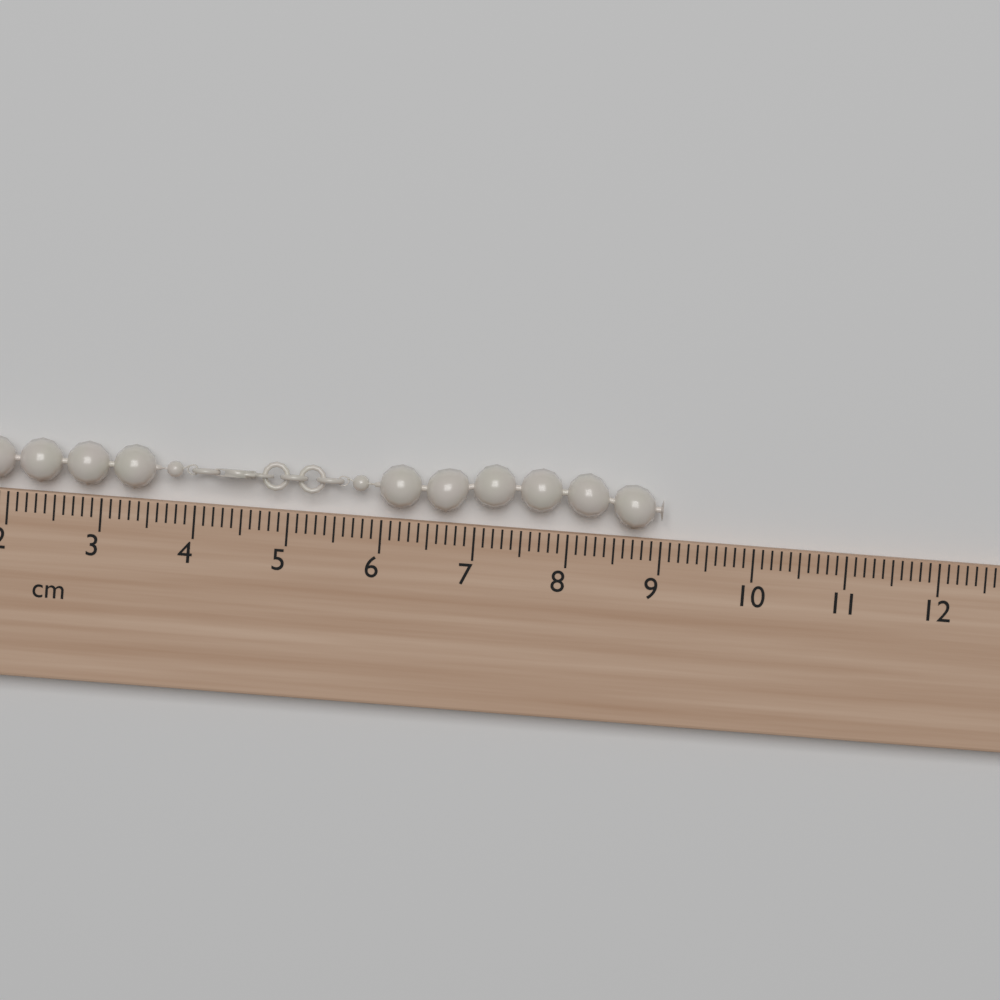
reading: 9.0 cm
